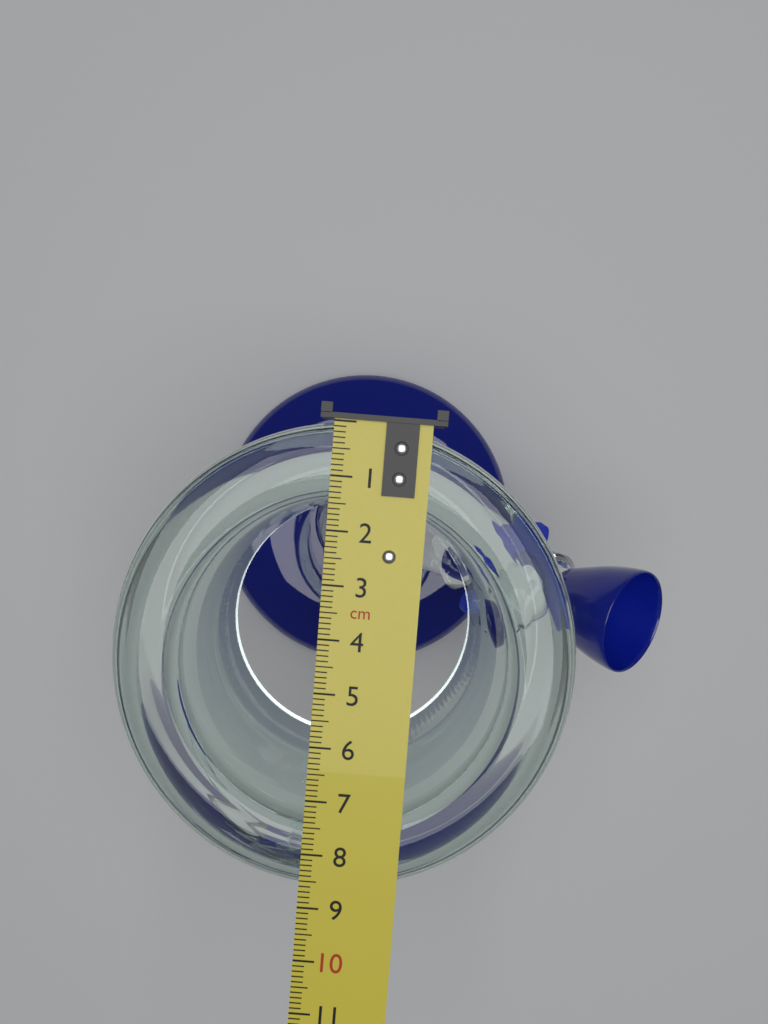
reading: 8.7 cm
